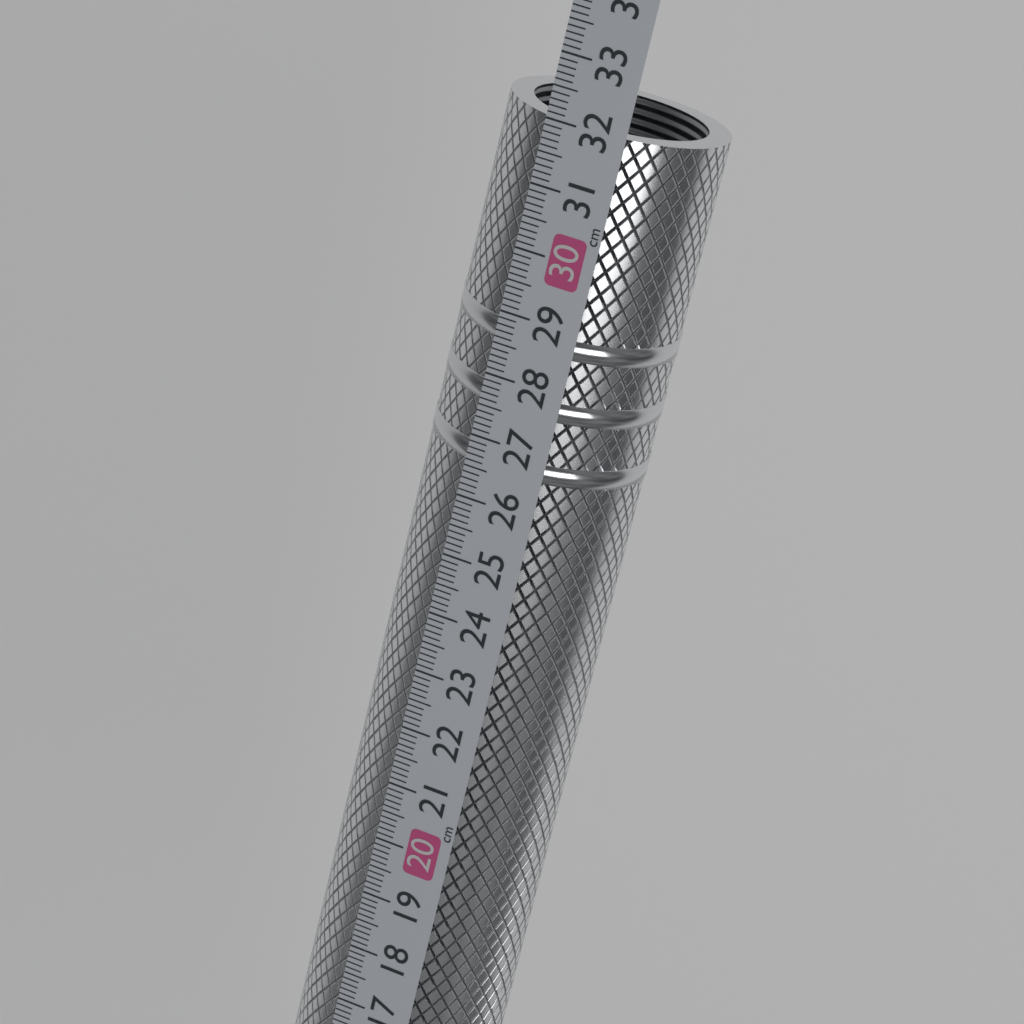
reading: 32.0 cm
